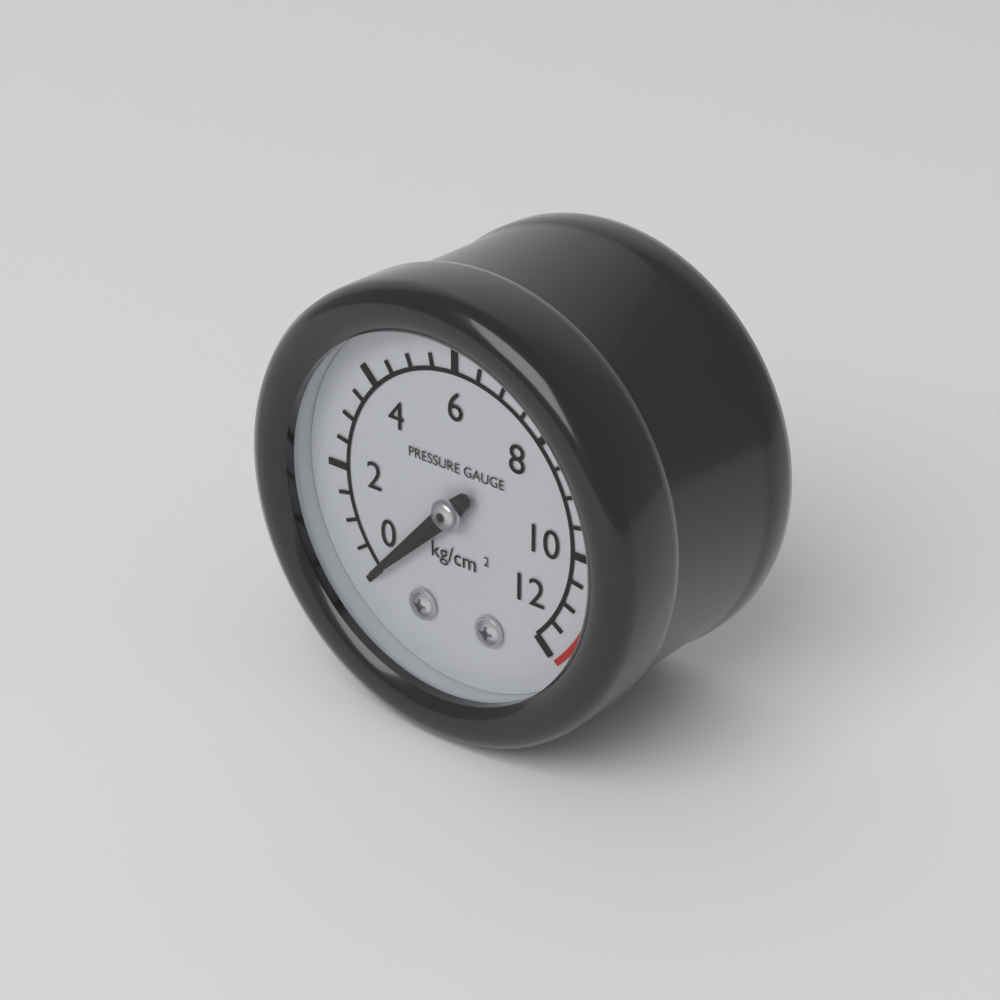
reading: 0.0 kg/cm²
